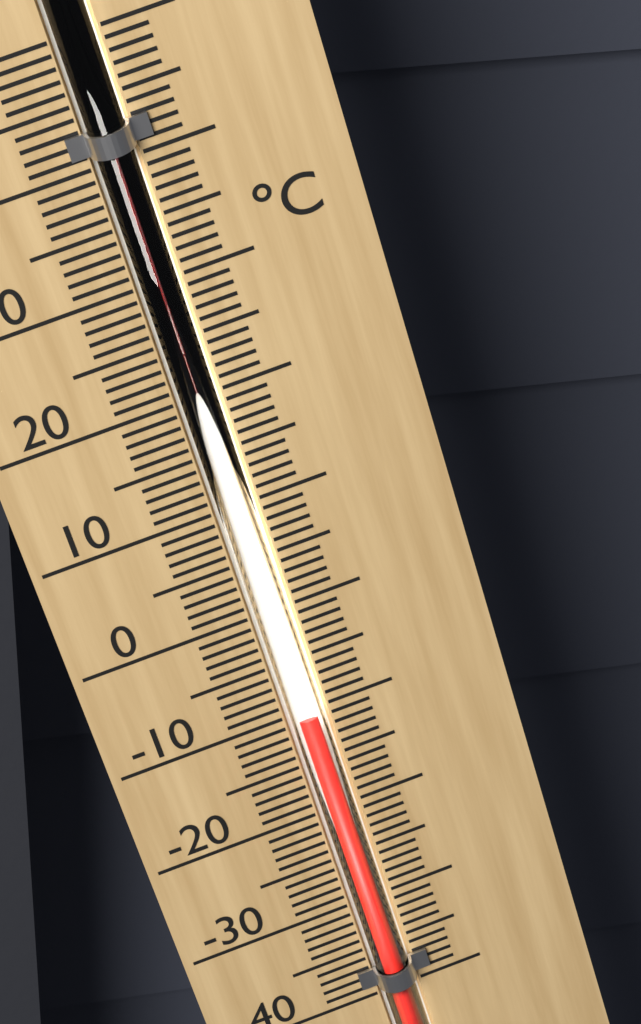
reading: -10 °C
